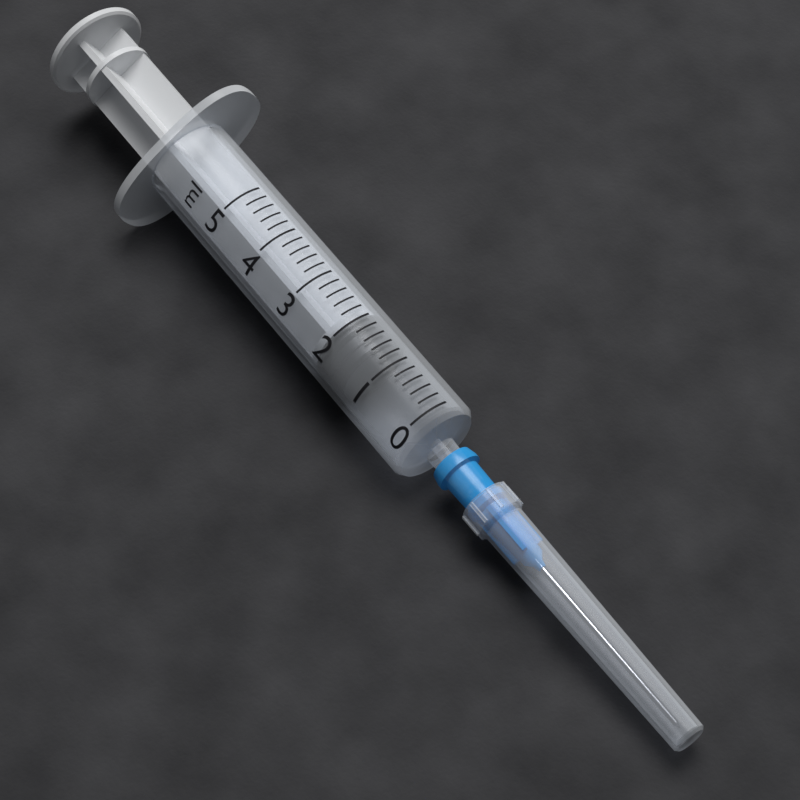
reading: 1.4 ml
